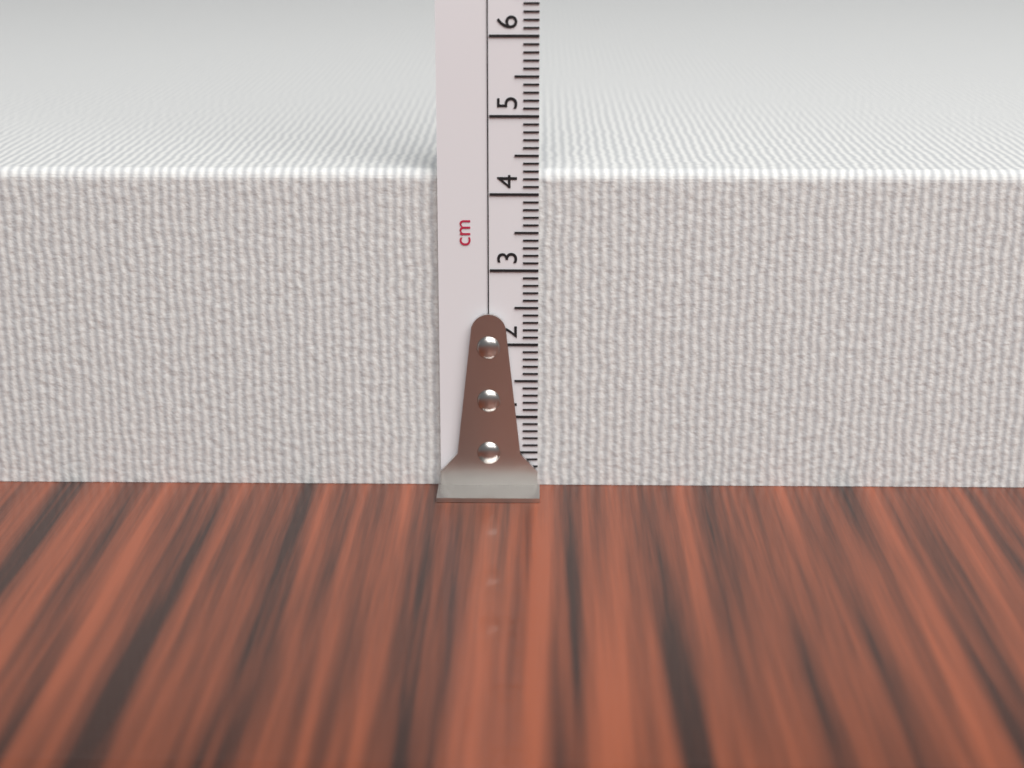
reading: 4.3 cm
